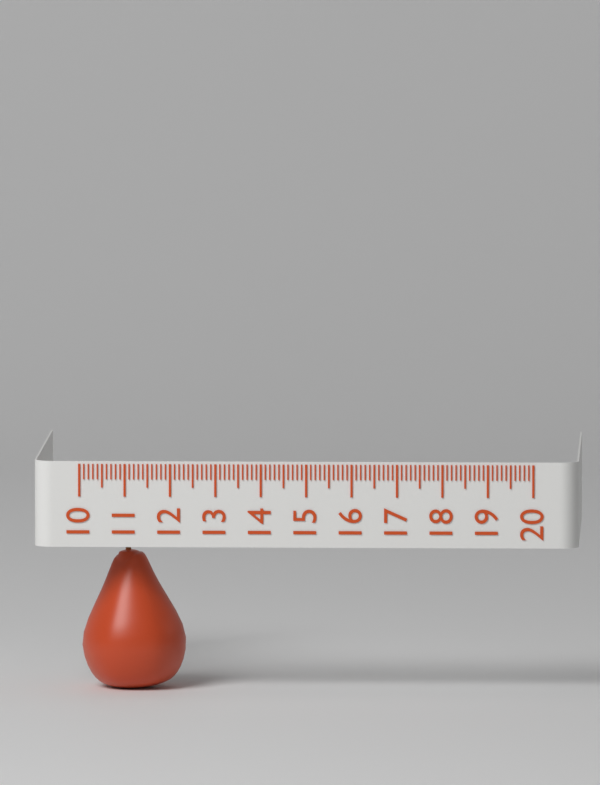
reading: 12.3 (no unit)
